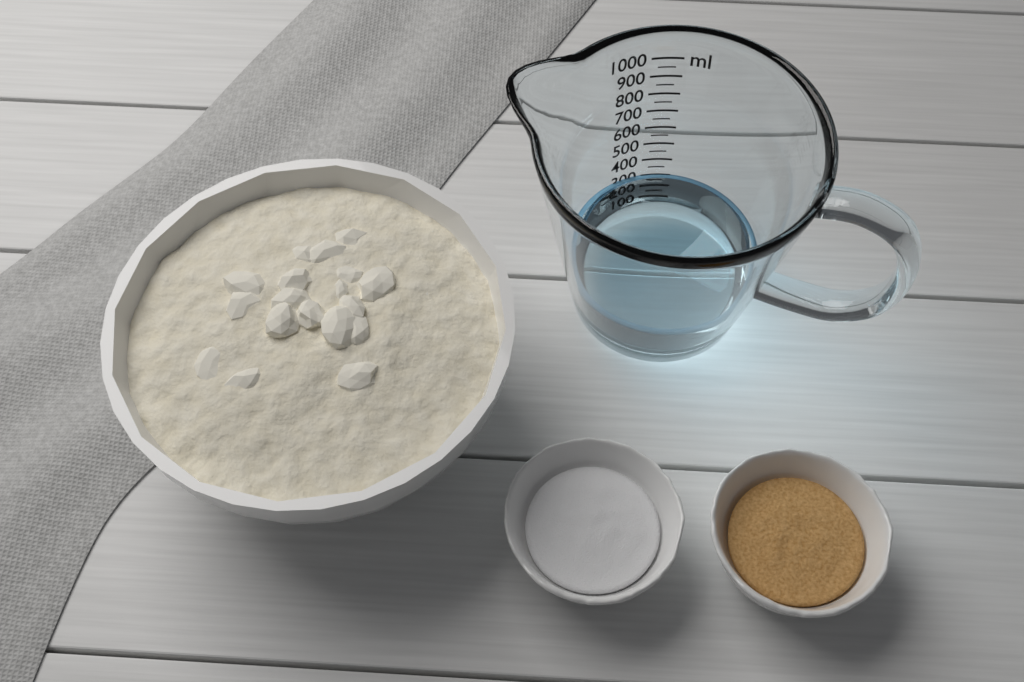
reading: 300 ml
